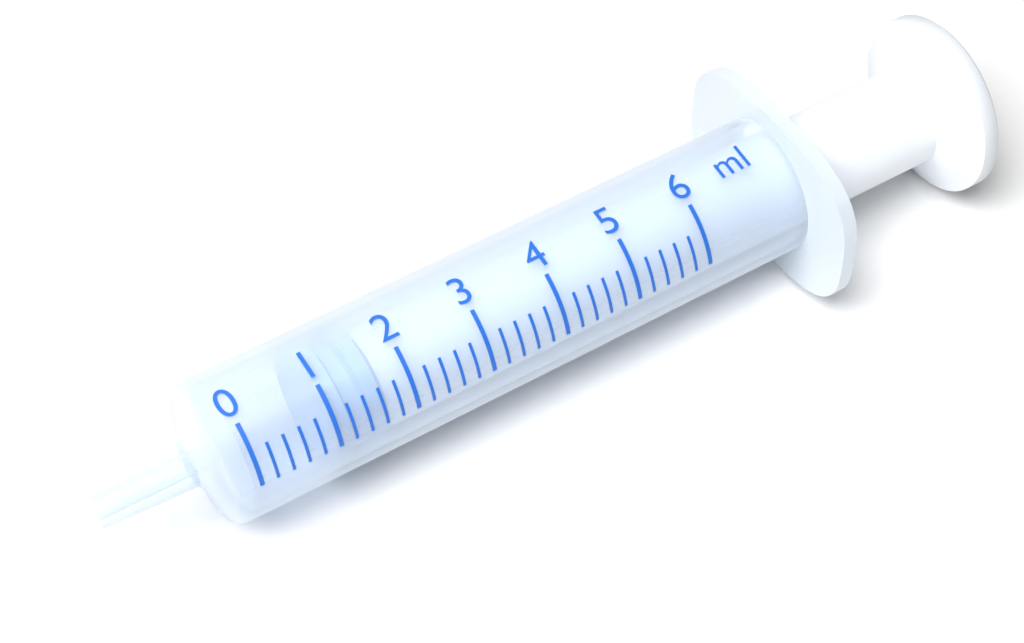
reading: 1.0 ml
